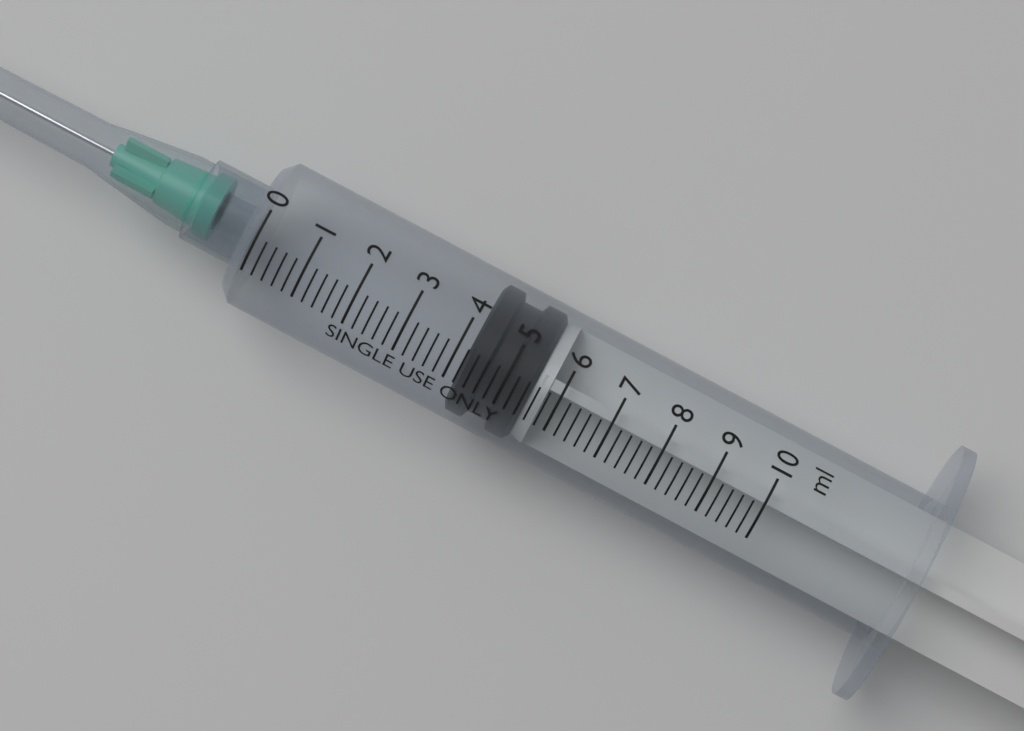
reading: 4.2 ml
